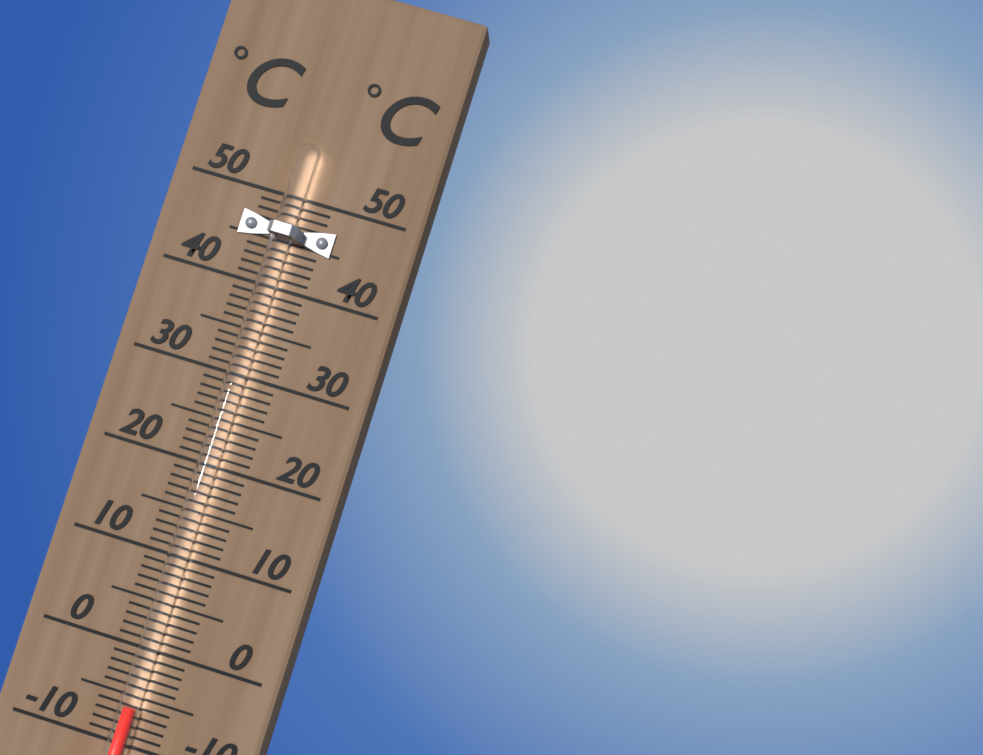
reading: -6 °C
